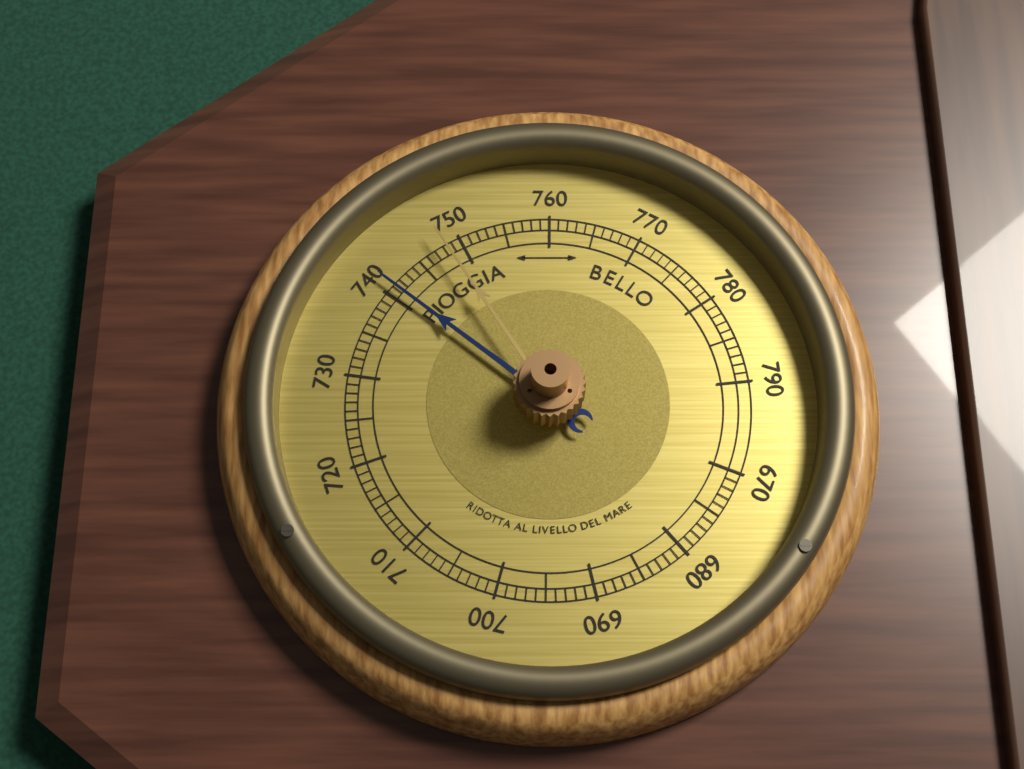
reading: 741 (no unit)
